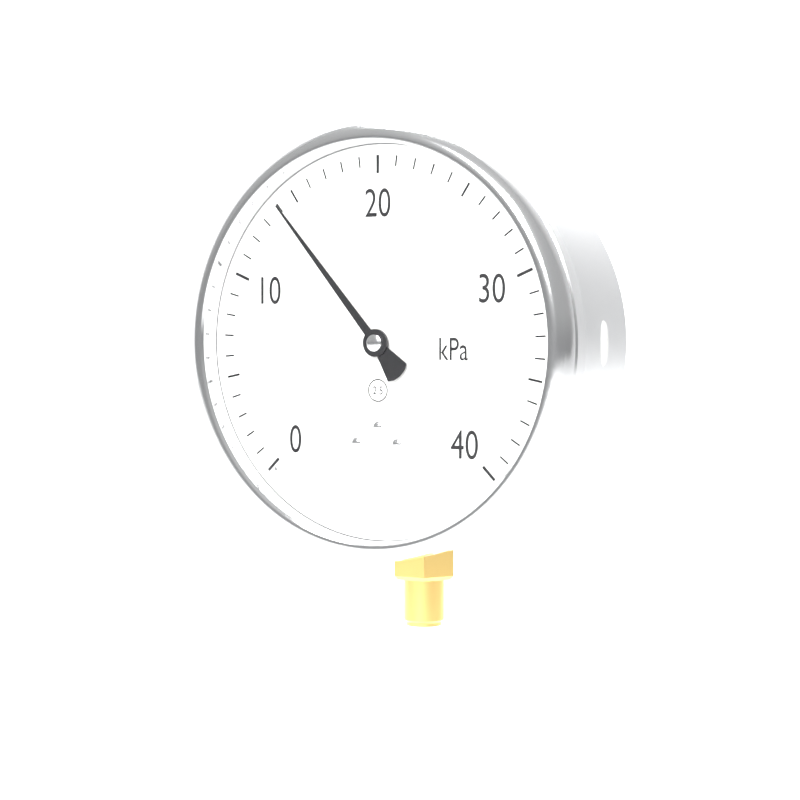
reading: 14 kPa
